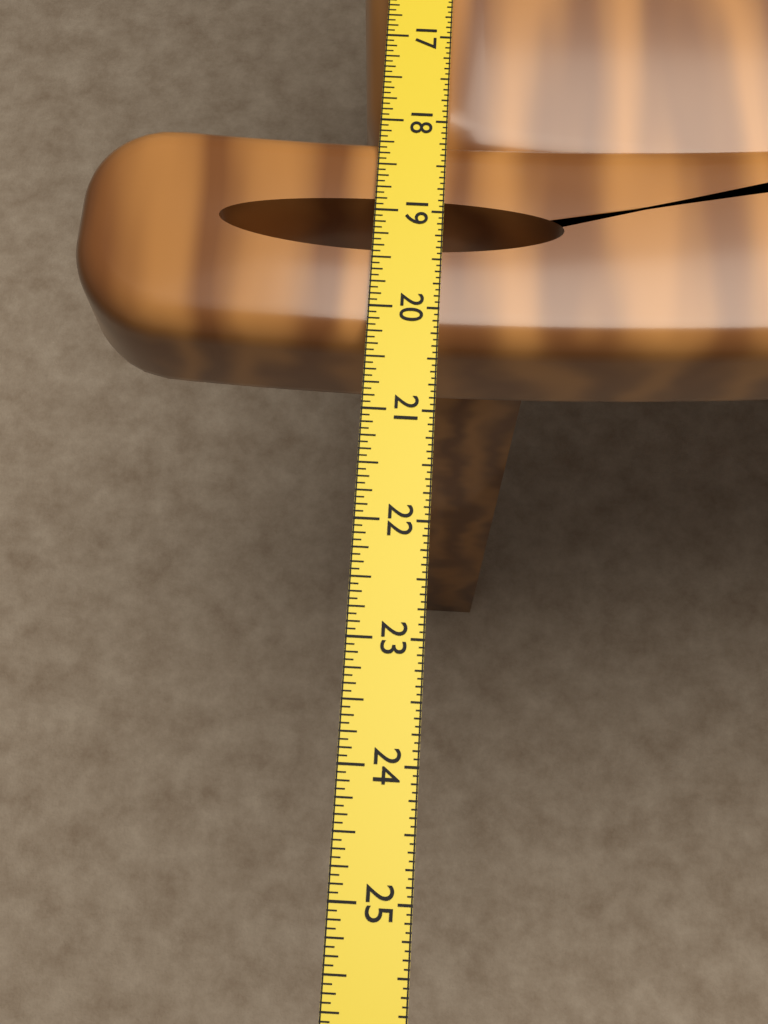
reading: 20.3125 in
